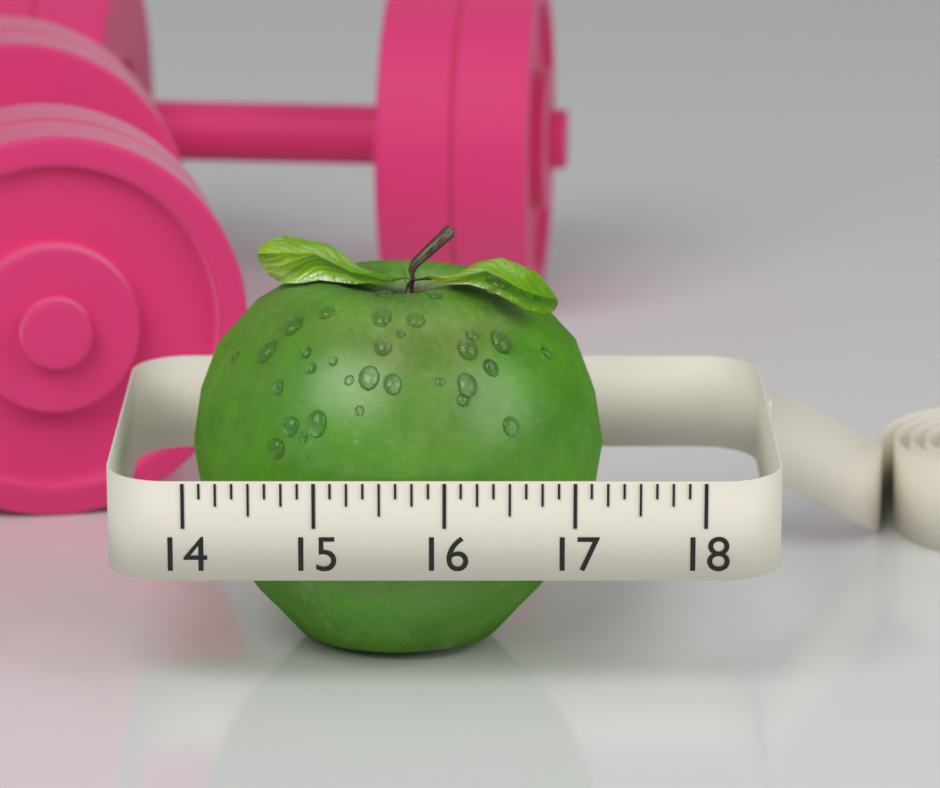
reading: 17.250 (no unit)
